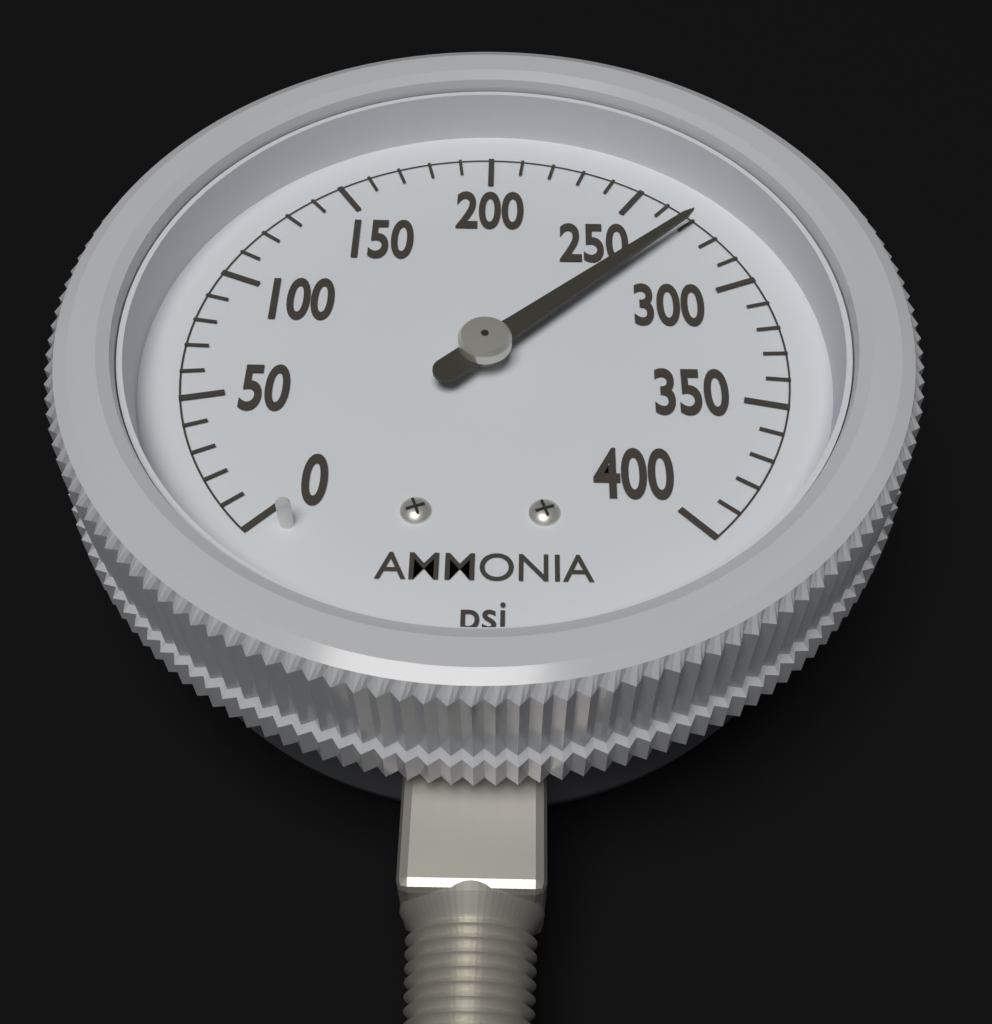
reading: 270 psi
